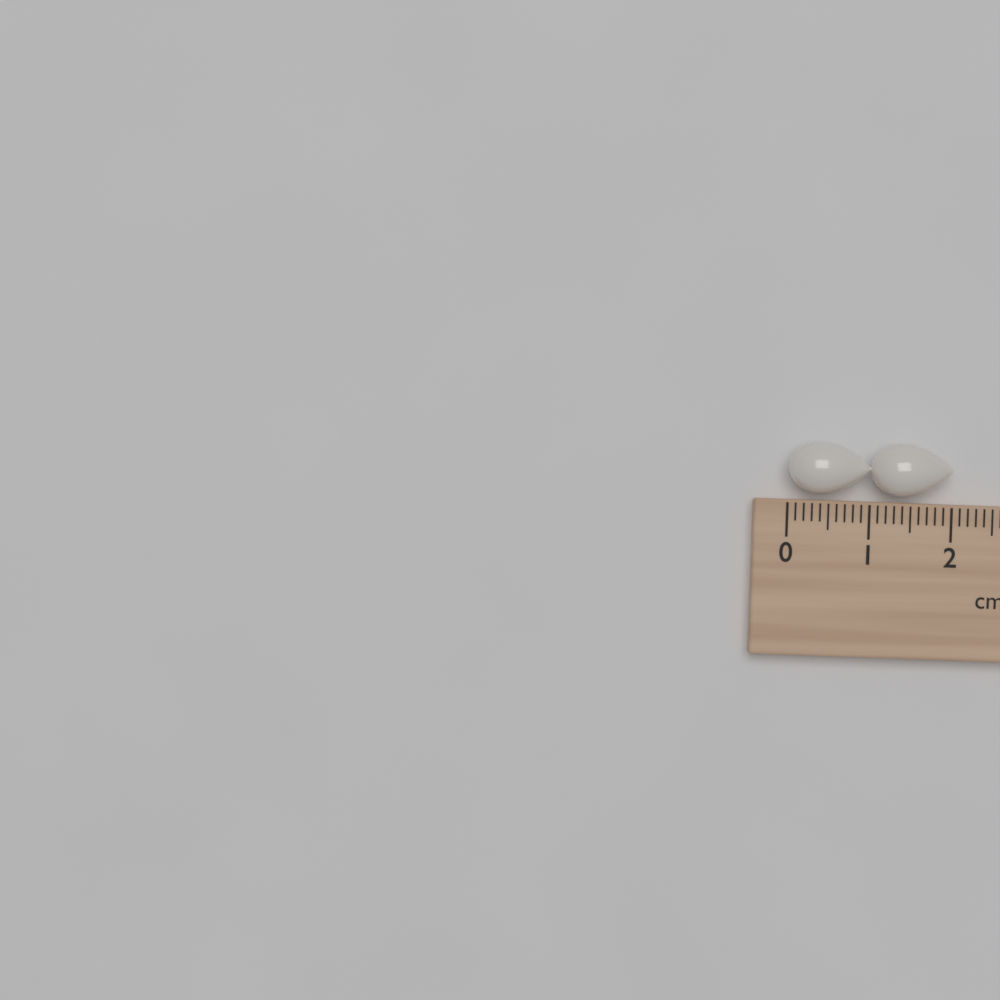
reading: 2.0 cm
